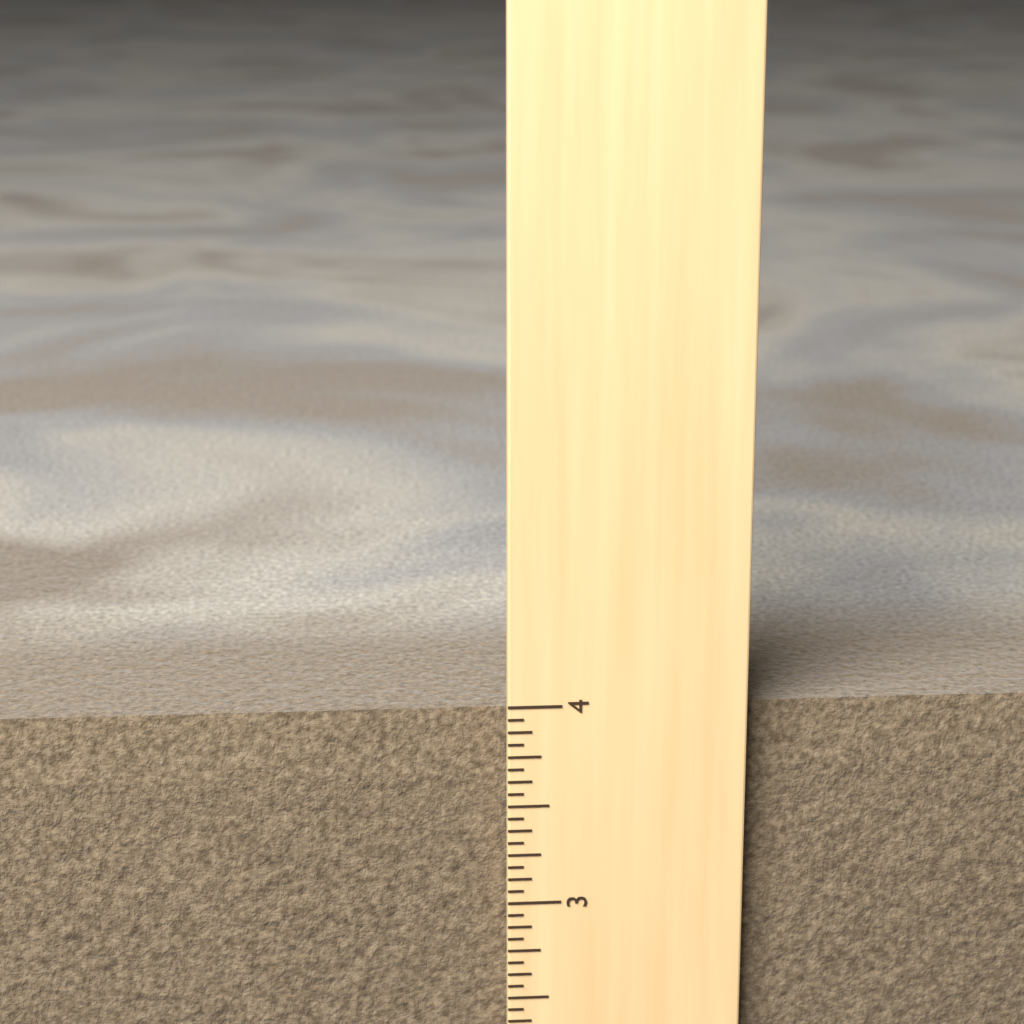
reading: 3.9375 in
